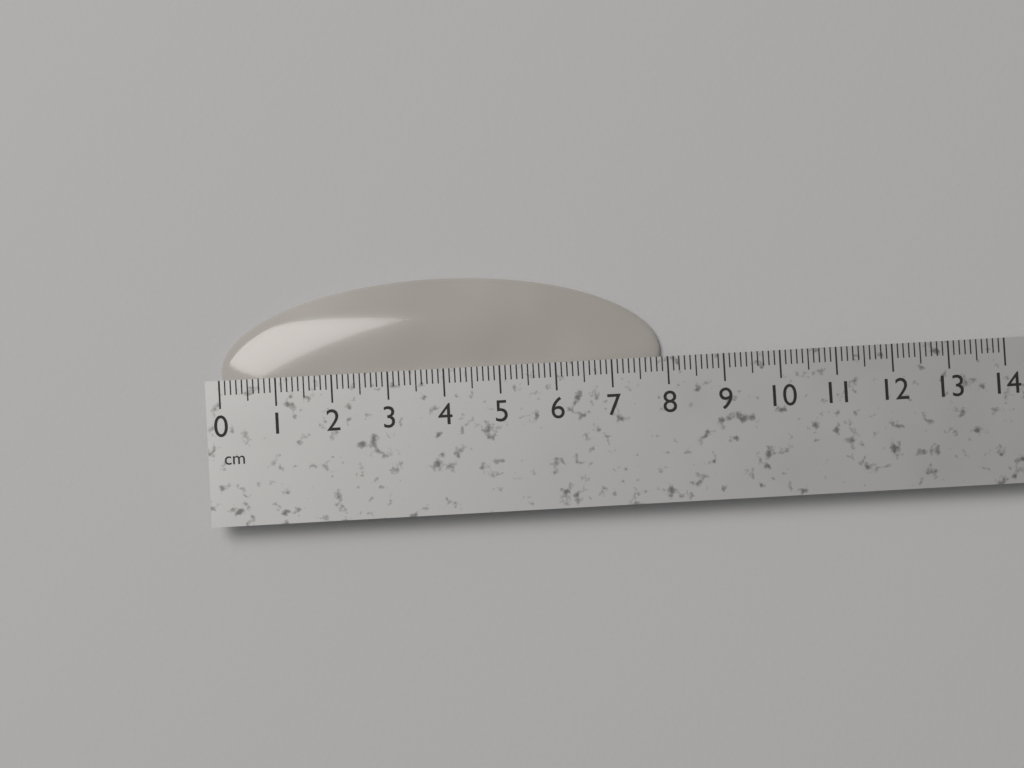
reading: 7.9 cm
